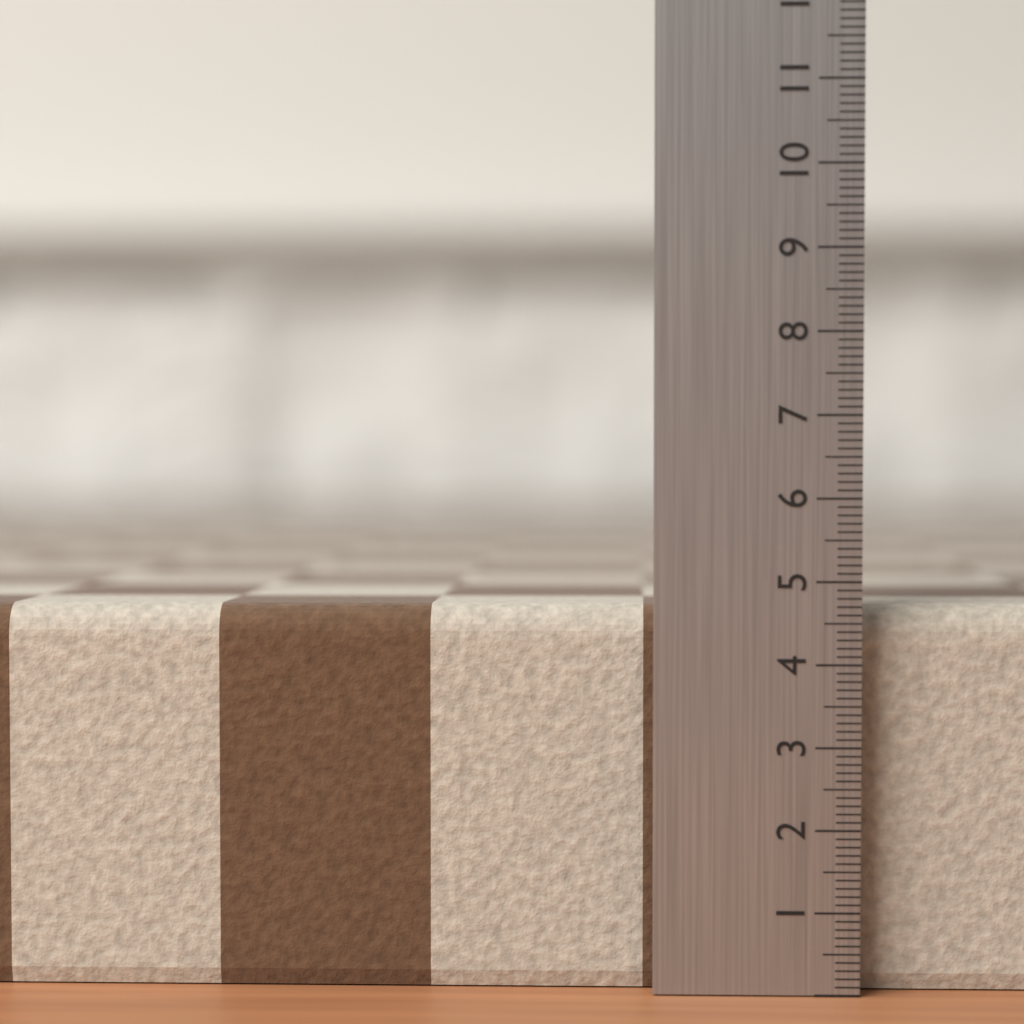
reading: 4.7 (no unit)
